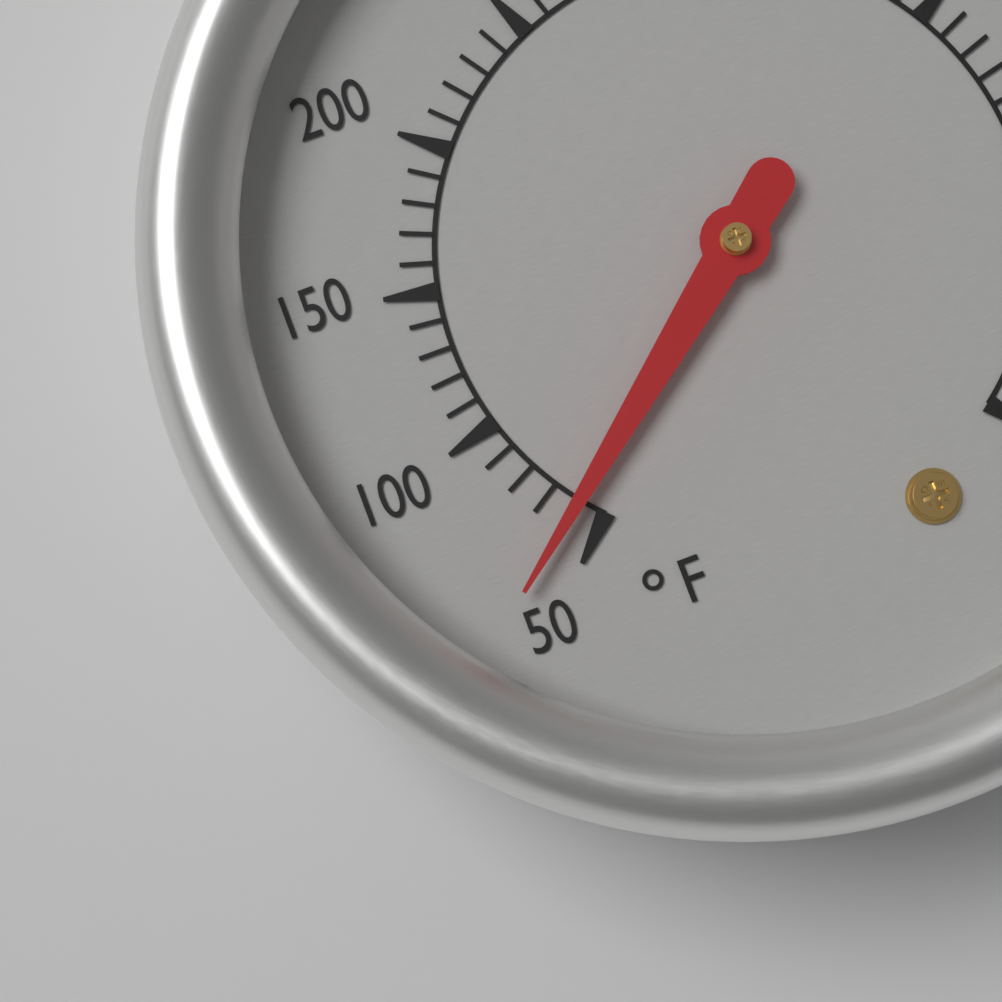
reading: 60 °F
